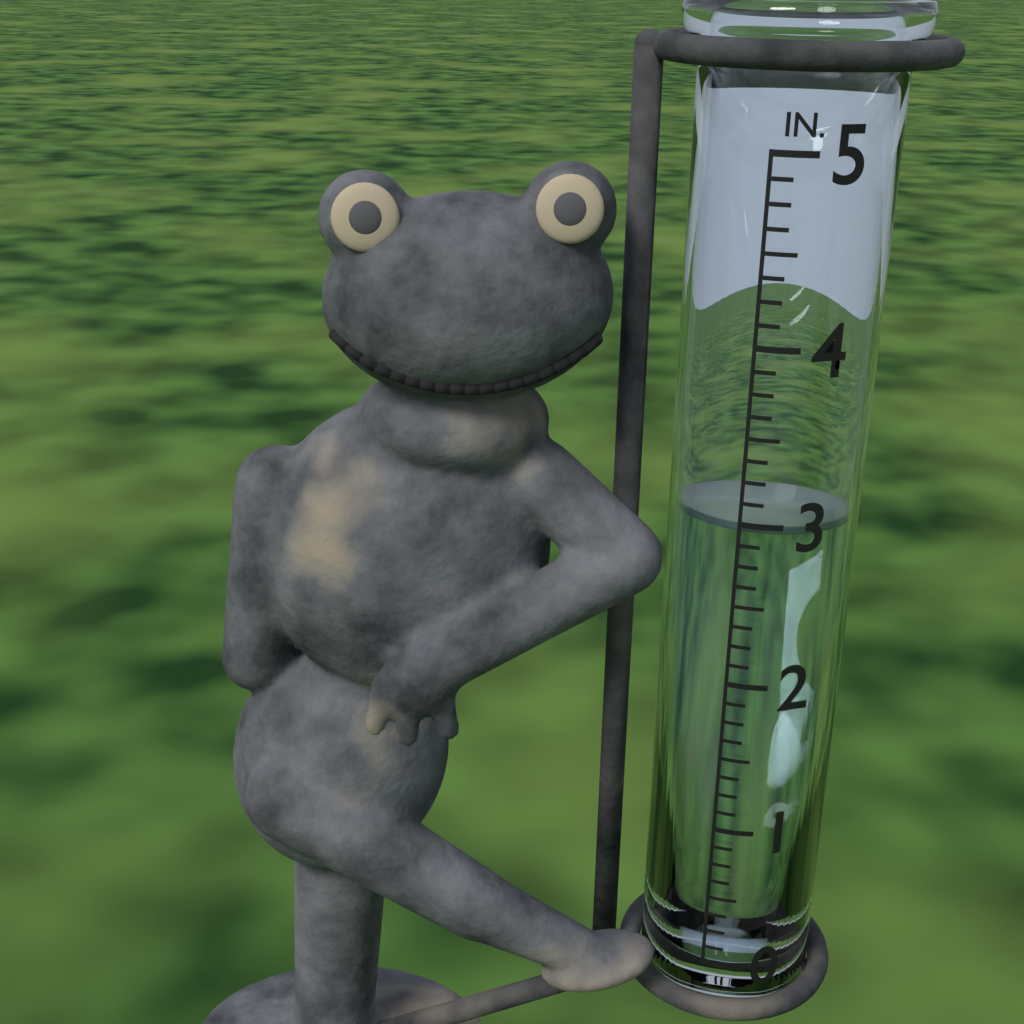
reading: 3.000 in
